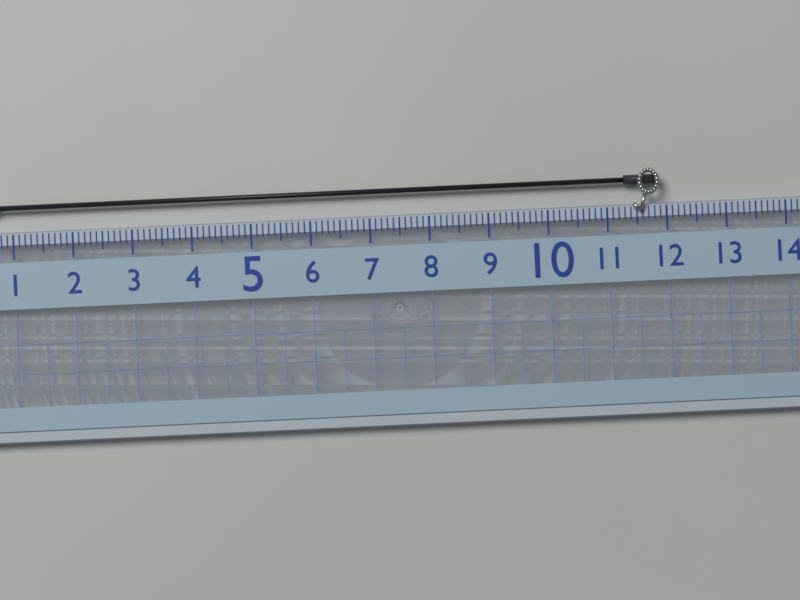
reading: 11.9 (no unit)
